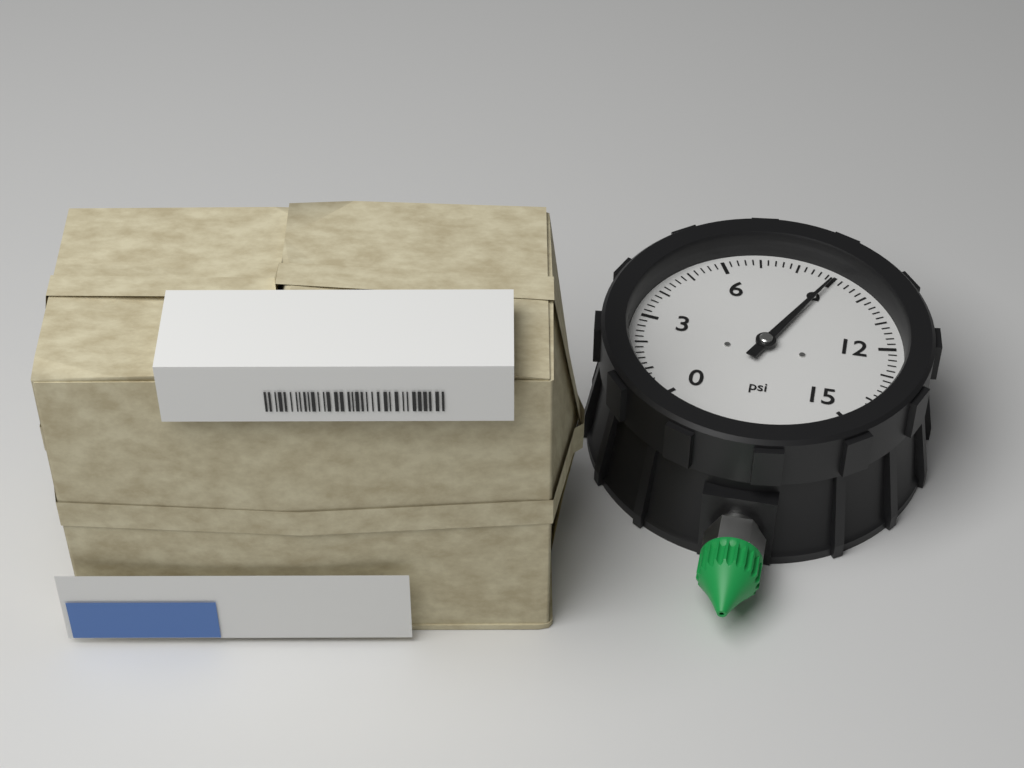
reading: 9.0 psi
